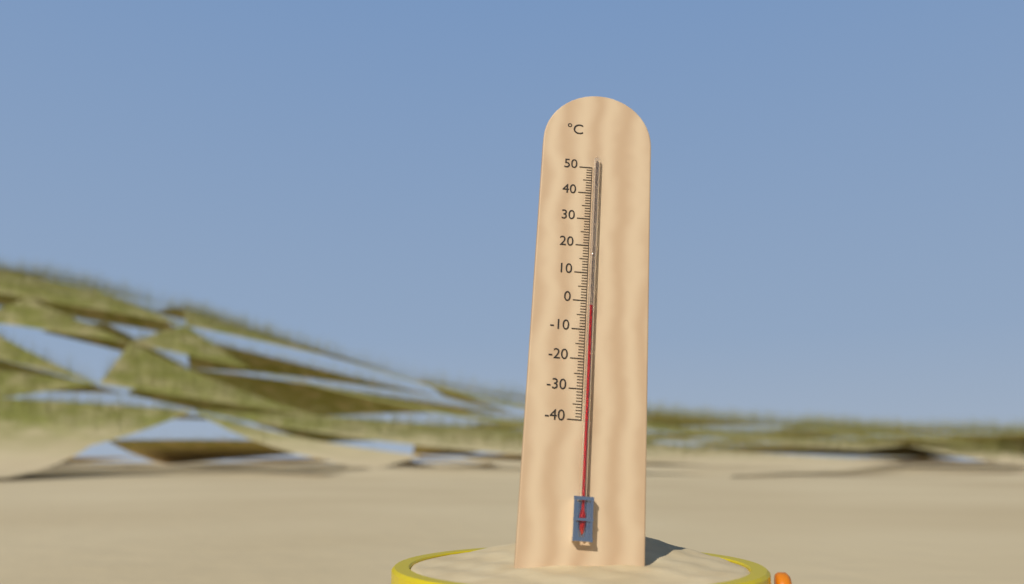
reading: -2 °C
